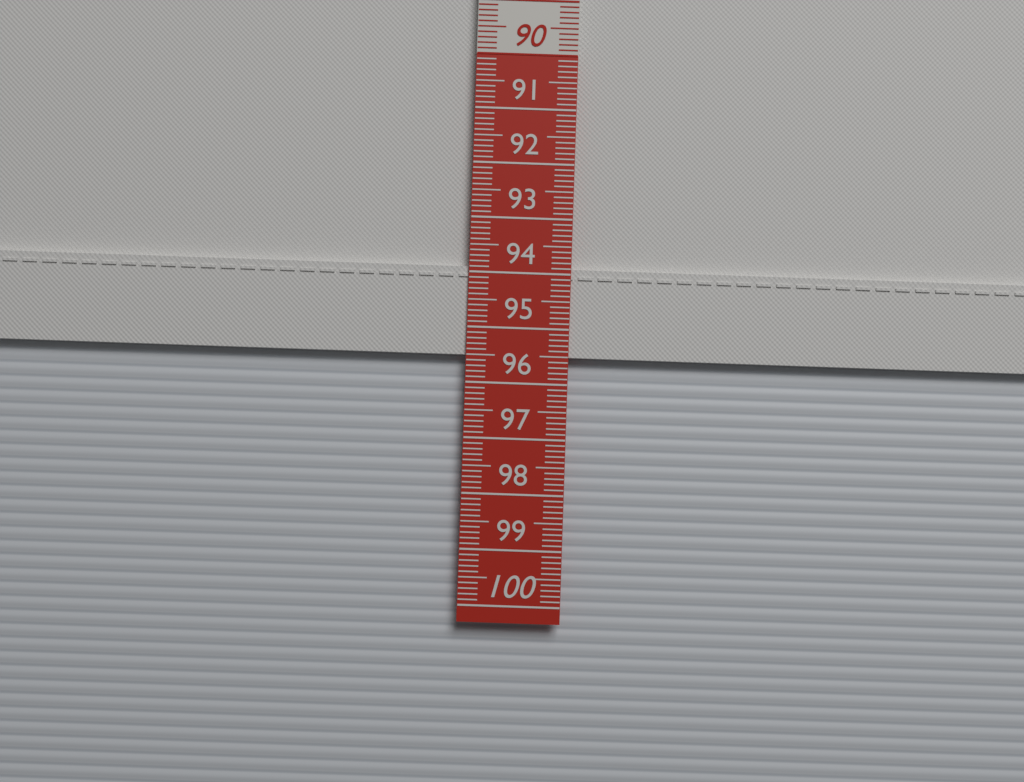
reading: 95.5 cm
